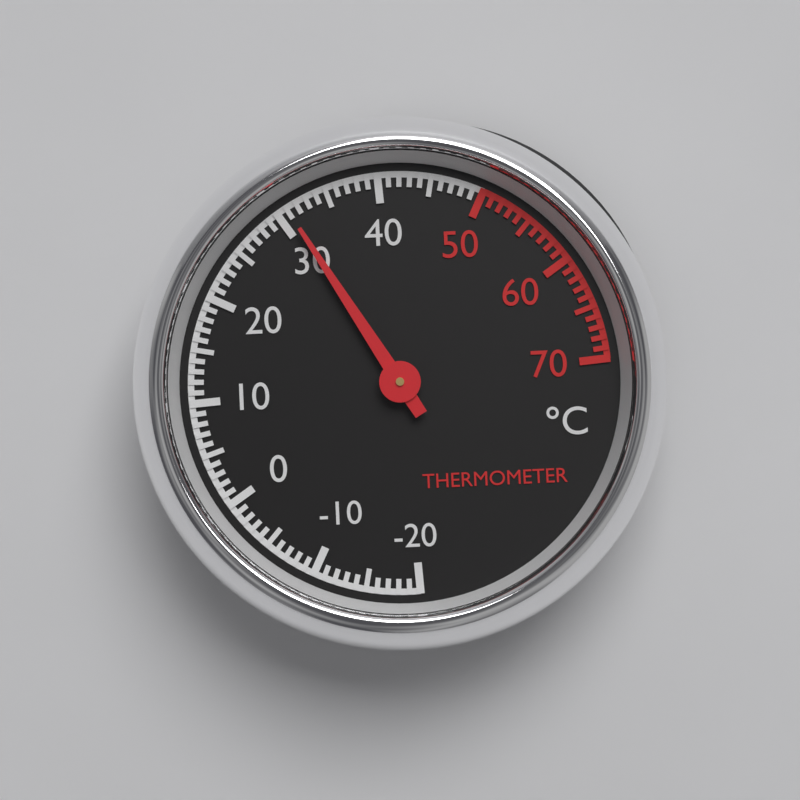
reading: 31 °C
